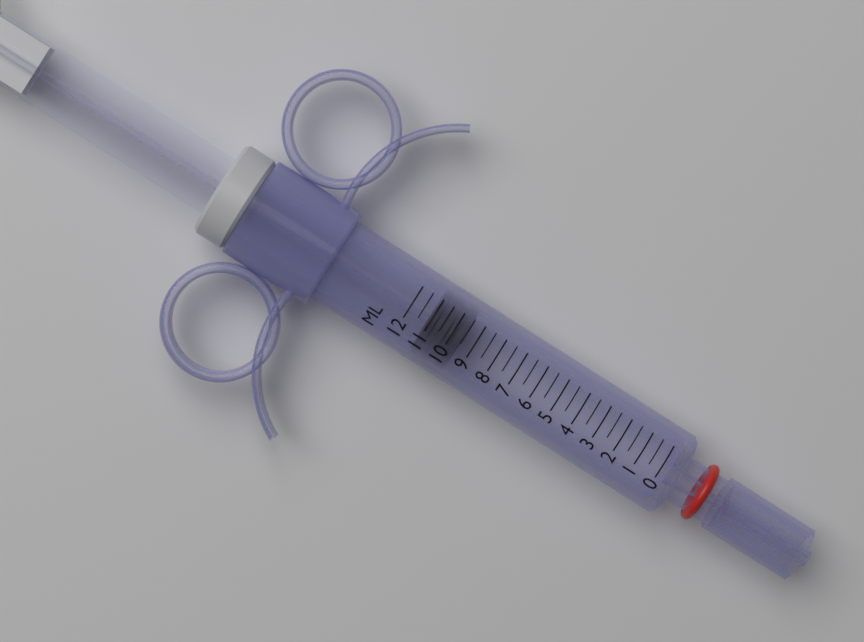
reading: 9.5 ml
